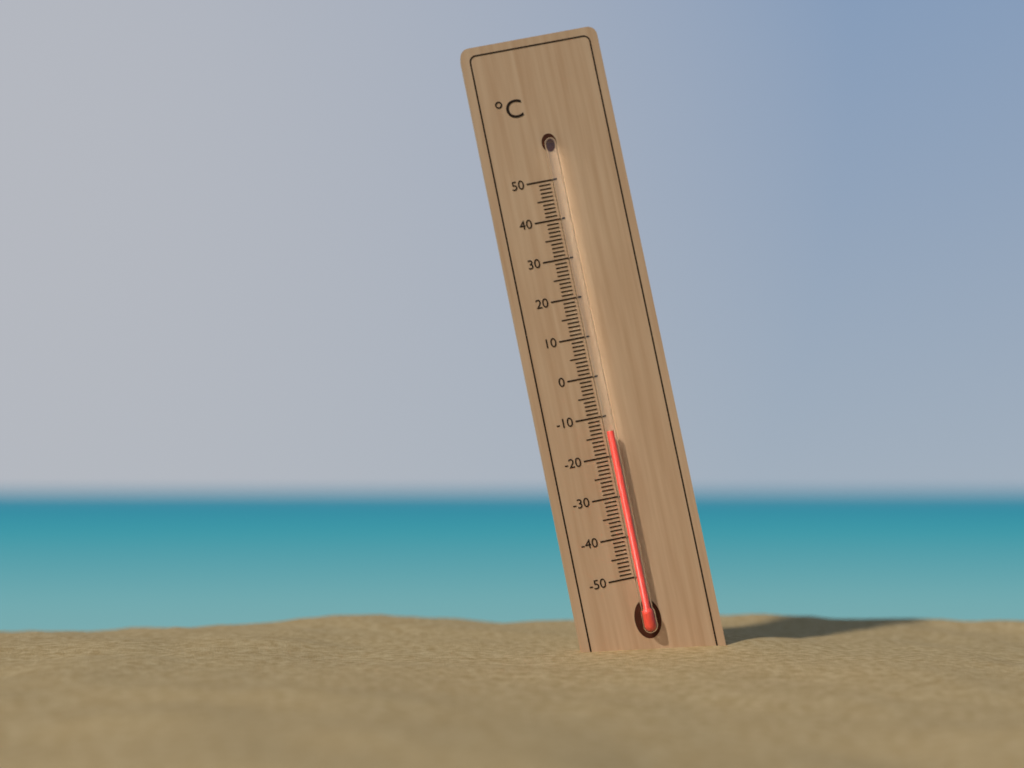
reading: -14 °C
